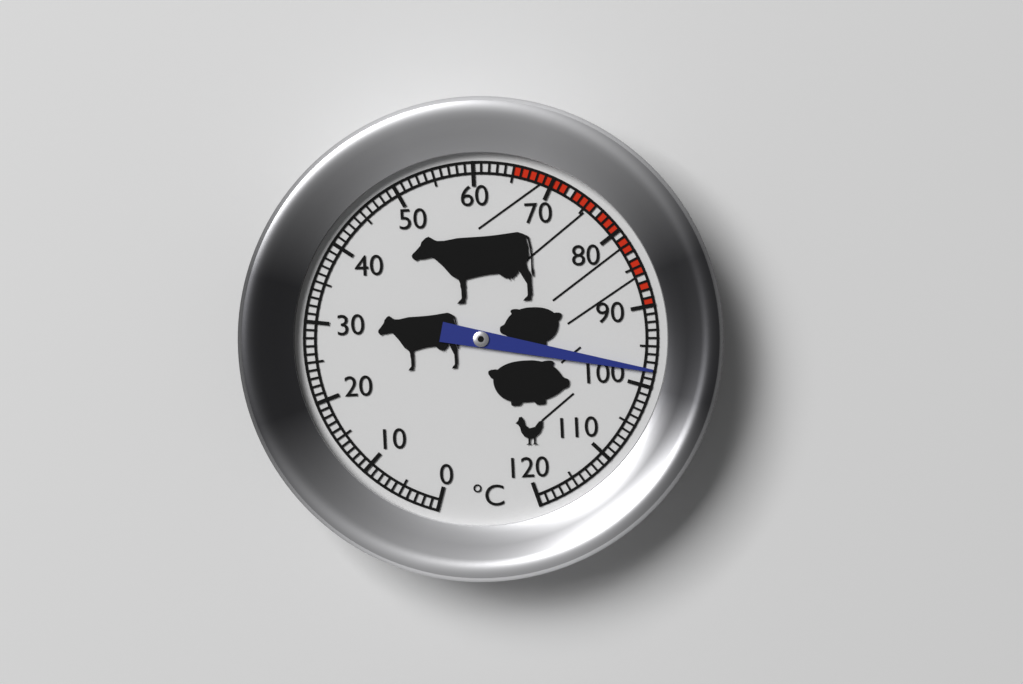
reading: 98 °C
